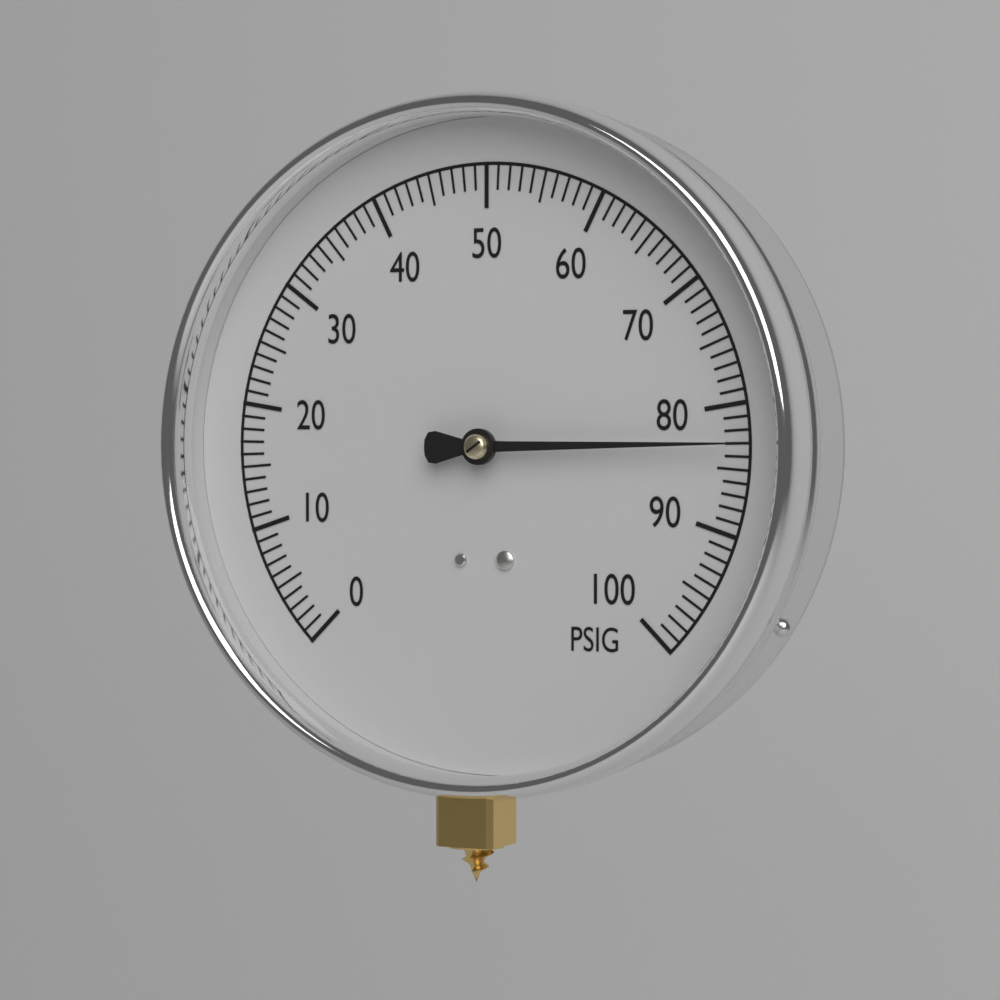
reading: 83 PSIG
